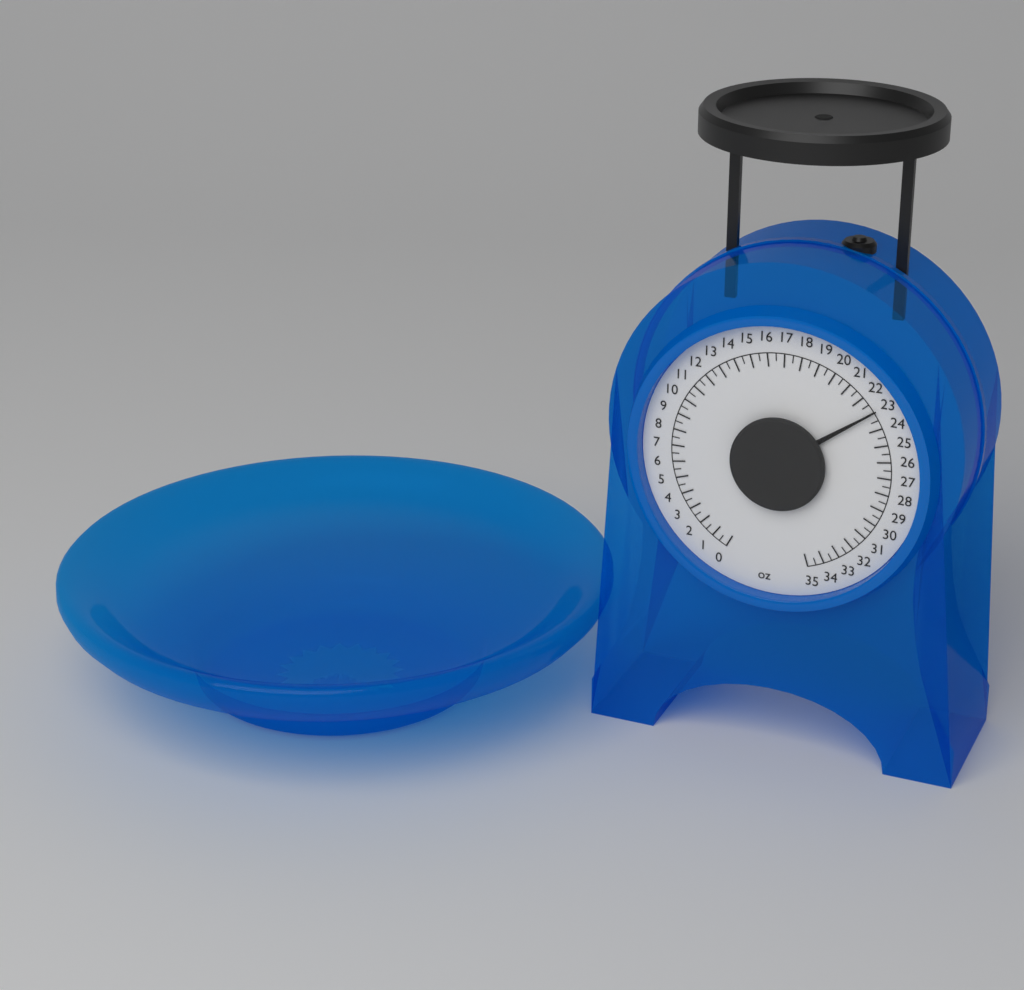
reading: 23.0 oz
